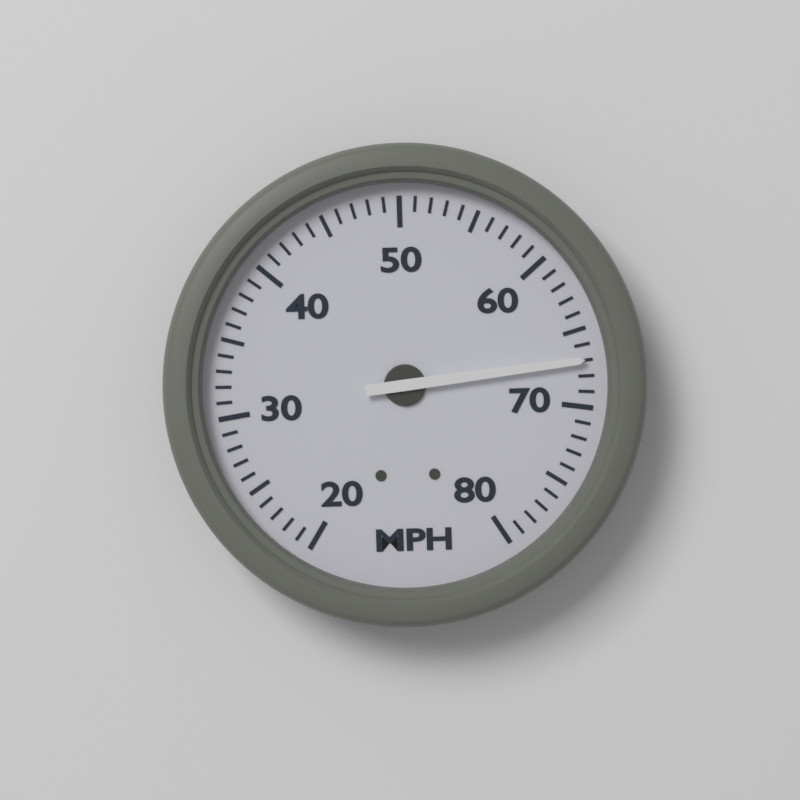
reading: 67 MPH
